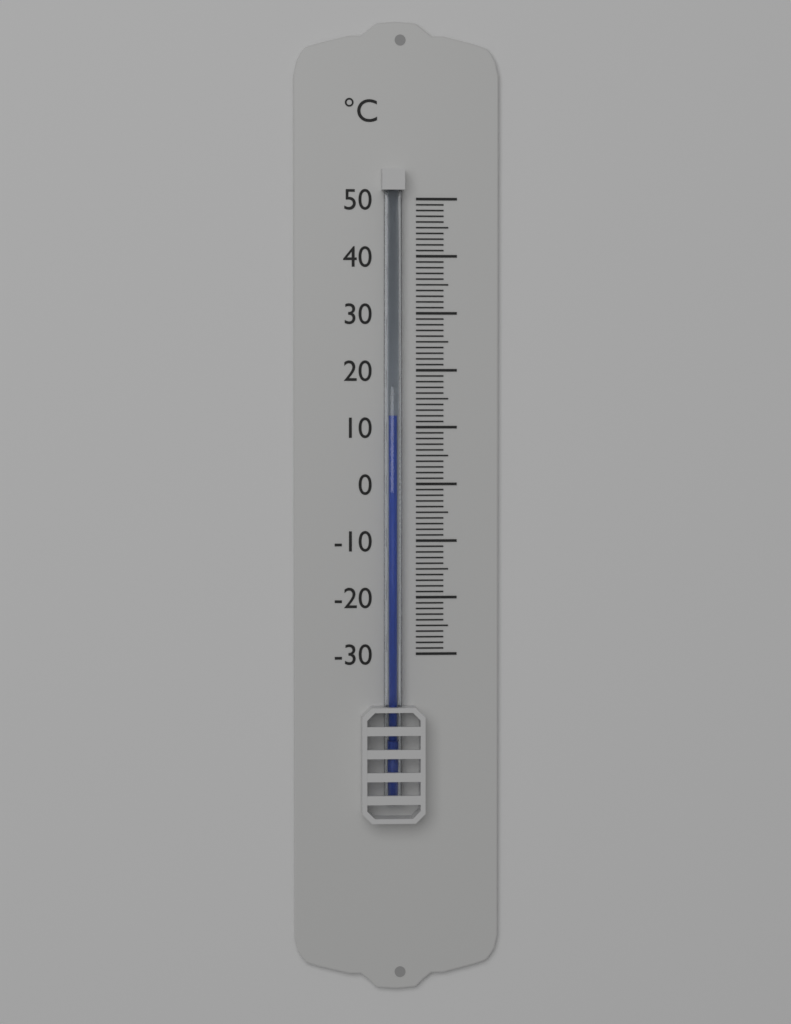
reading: 12 °C
